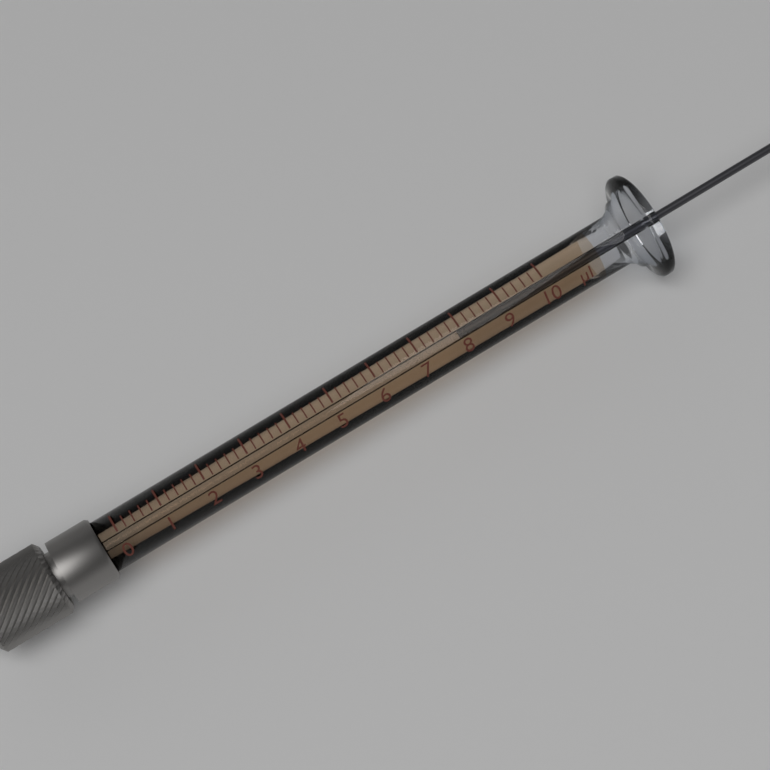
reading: 8.0 µl
